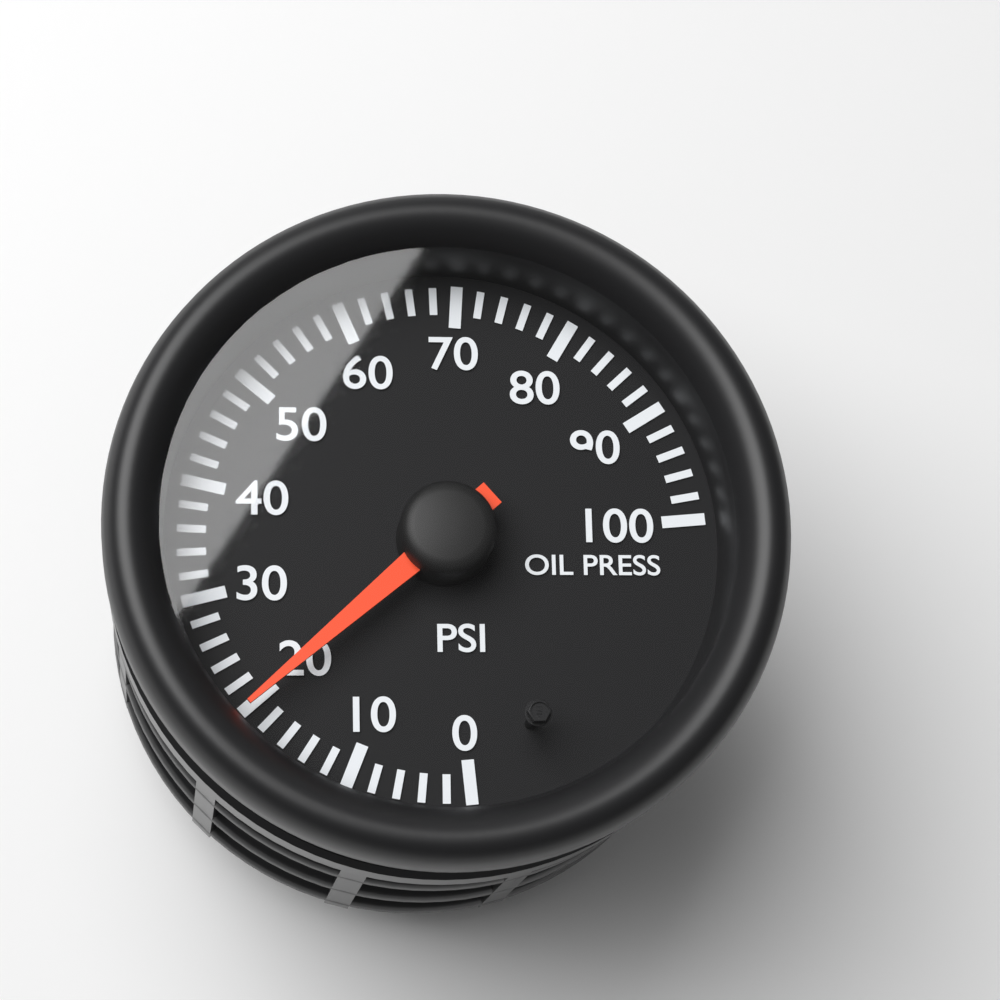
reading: 20 psi
